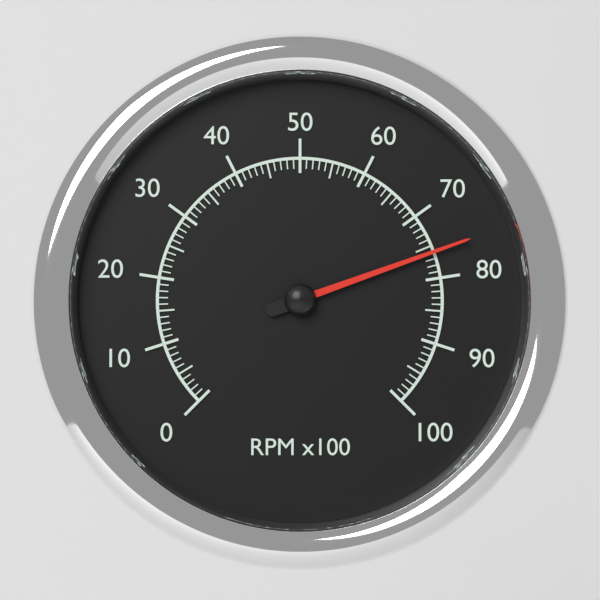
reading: 76 RPM x100
